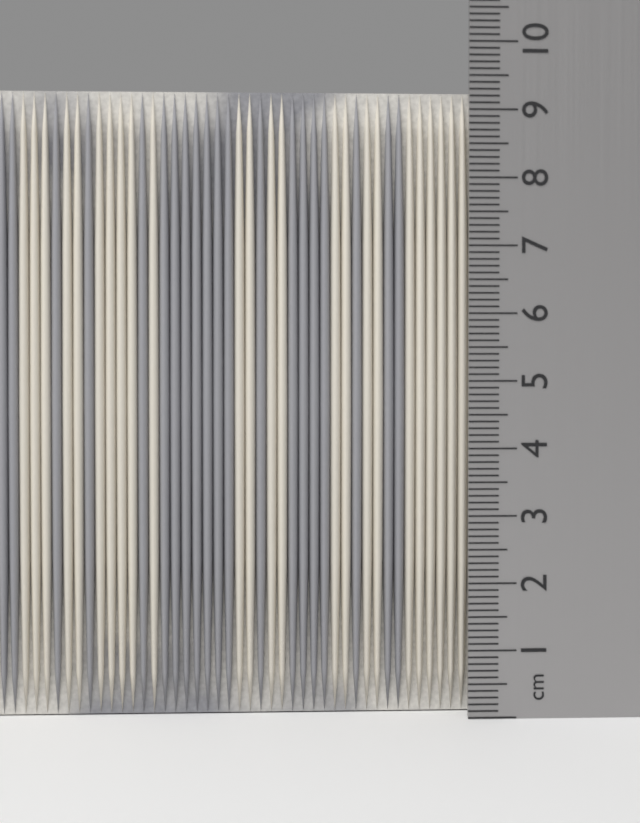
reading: 9.3 cm
